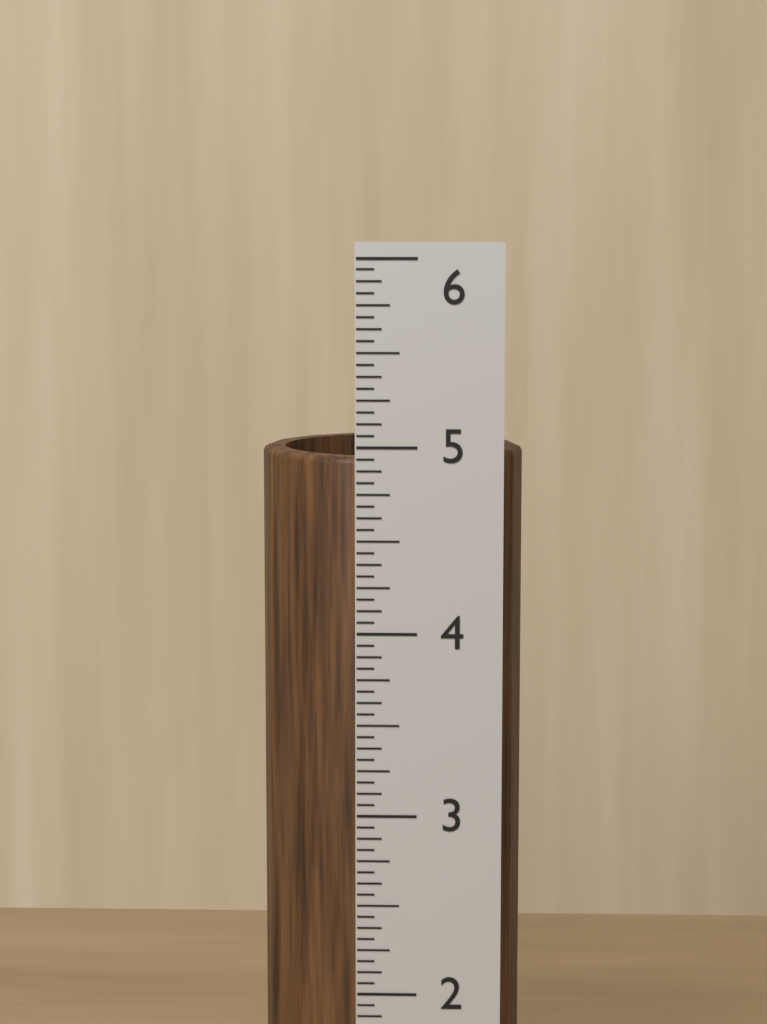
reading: 4.9375 in
